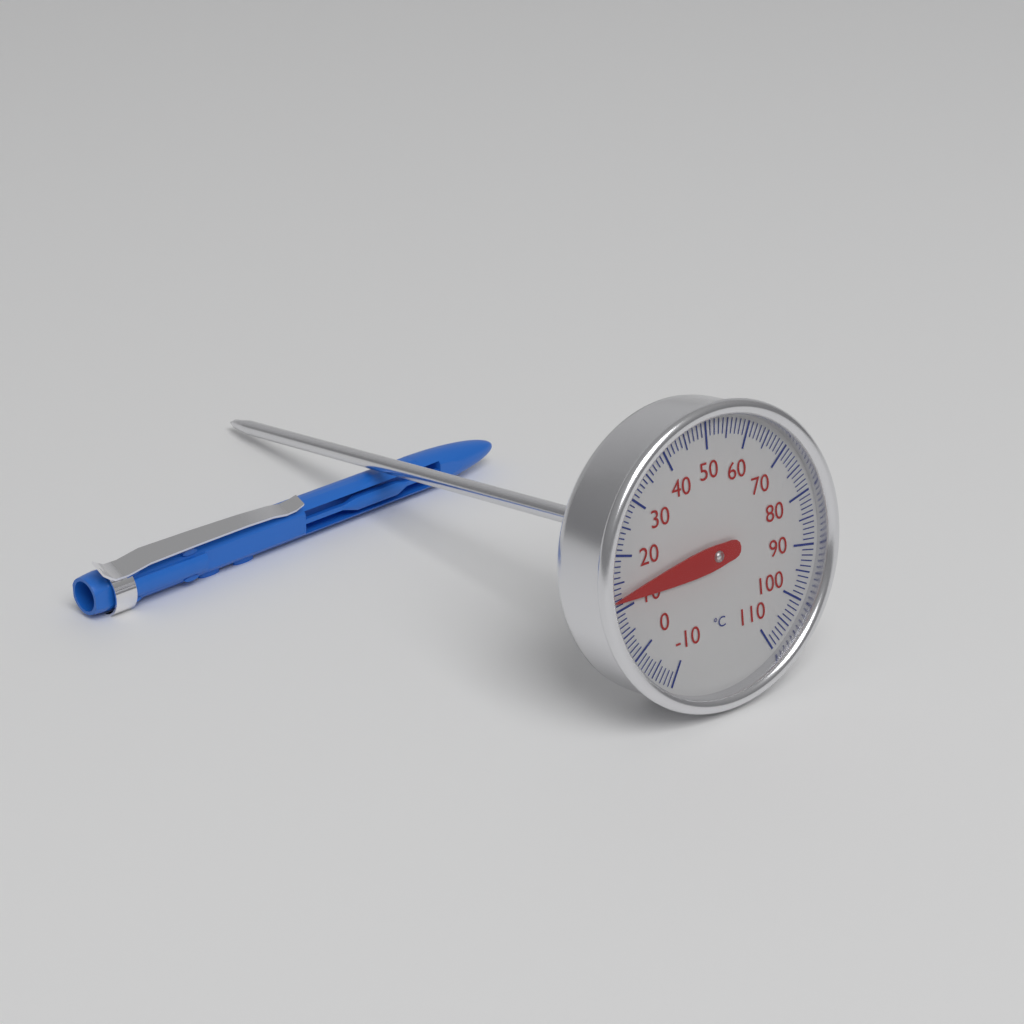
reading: 12 °C
